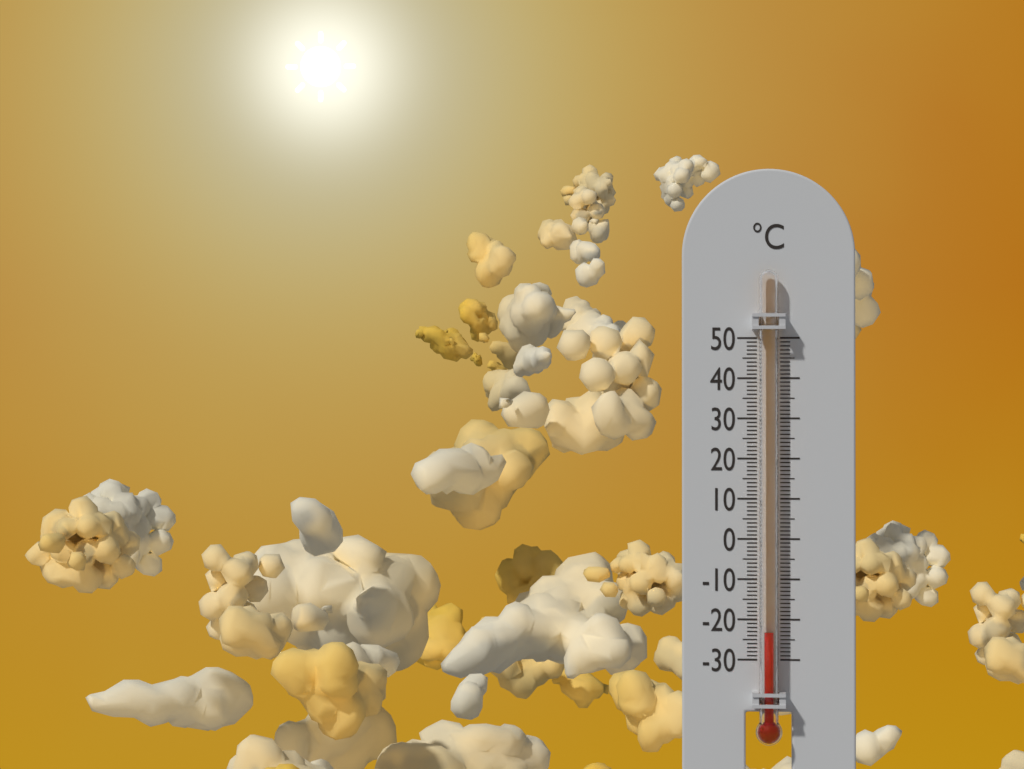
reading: -23 °C
